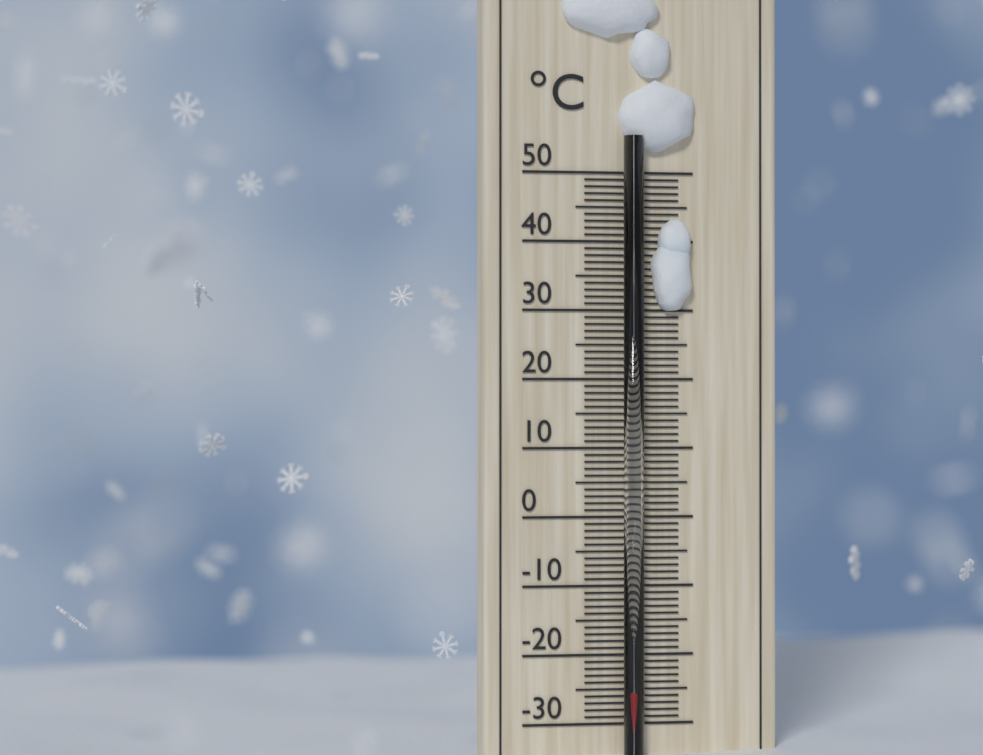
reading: -25 °C
